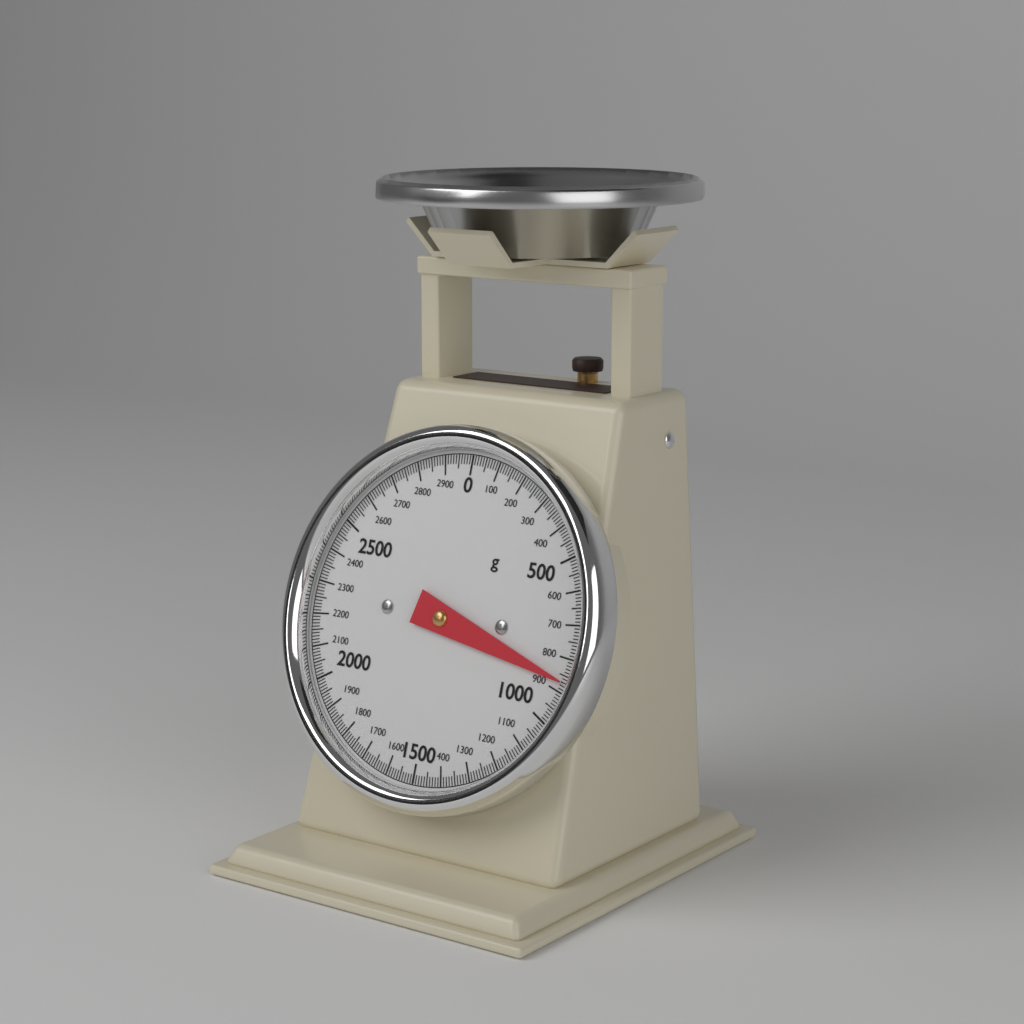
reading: 870 g
